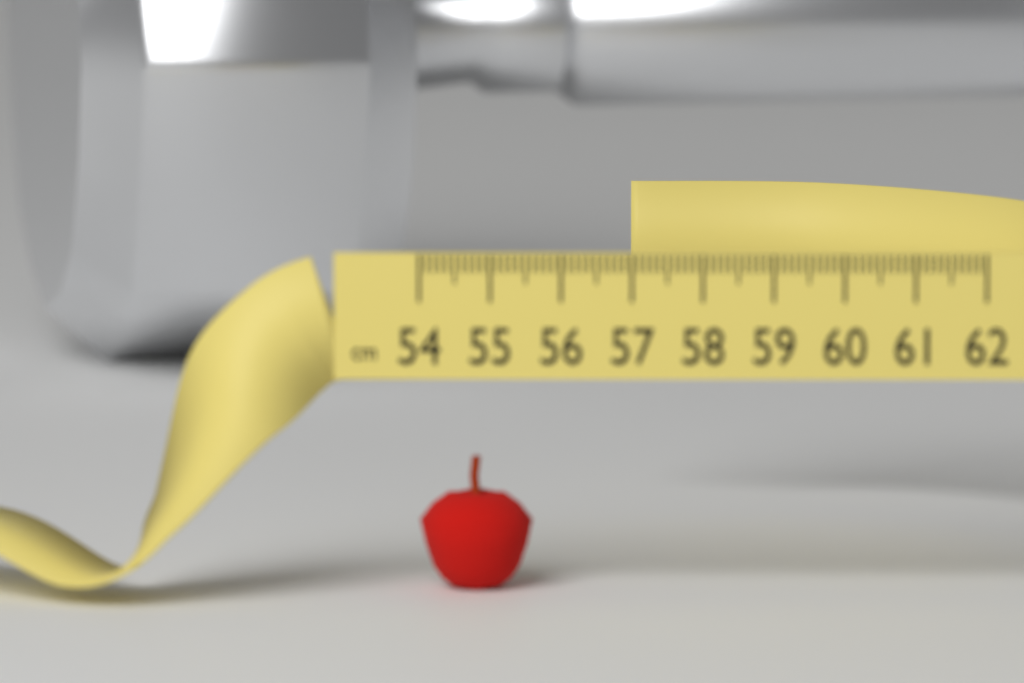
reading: 55.6 cm
